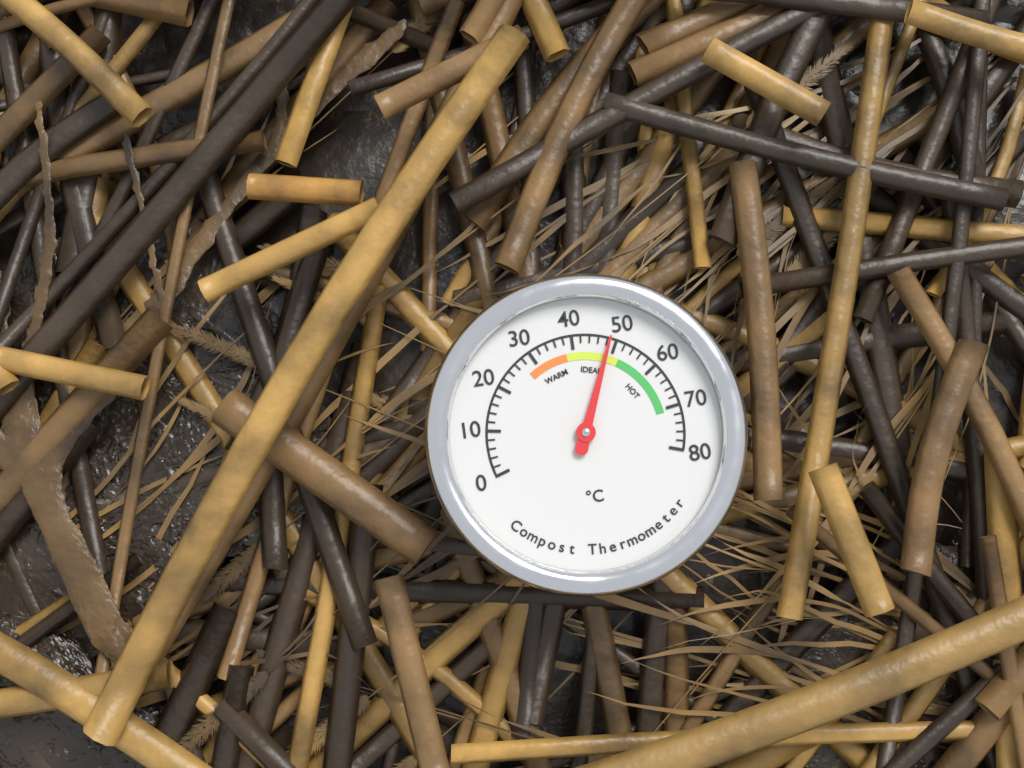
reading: 48.5 °C
